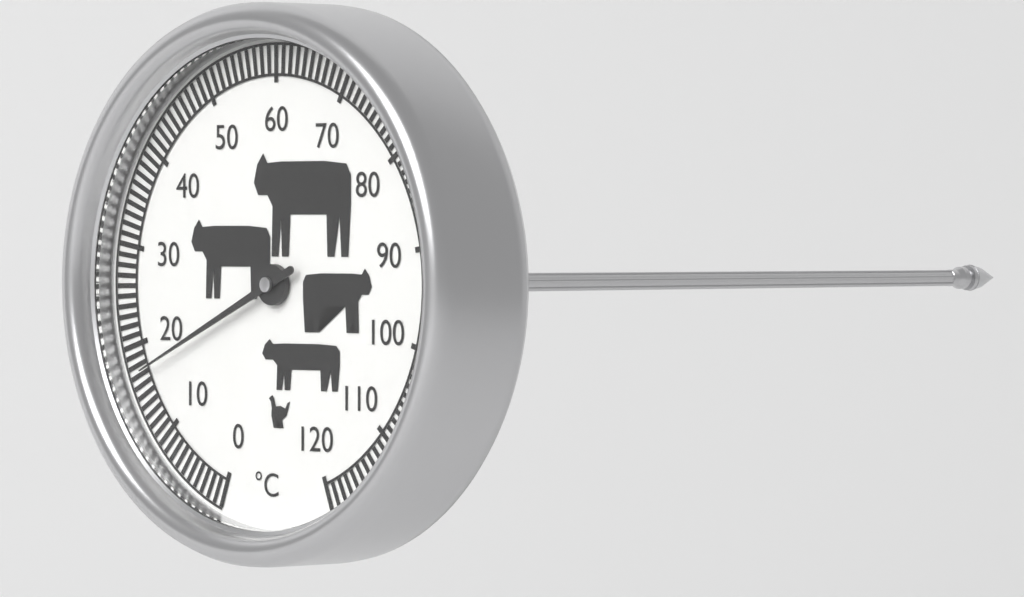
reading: 17 °C
